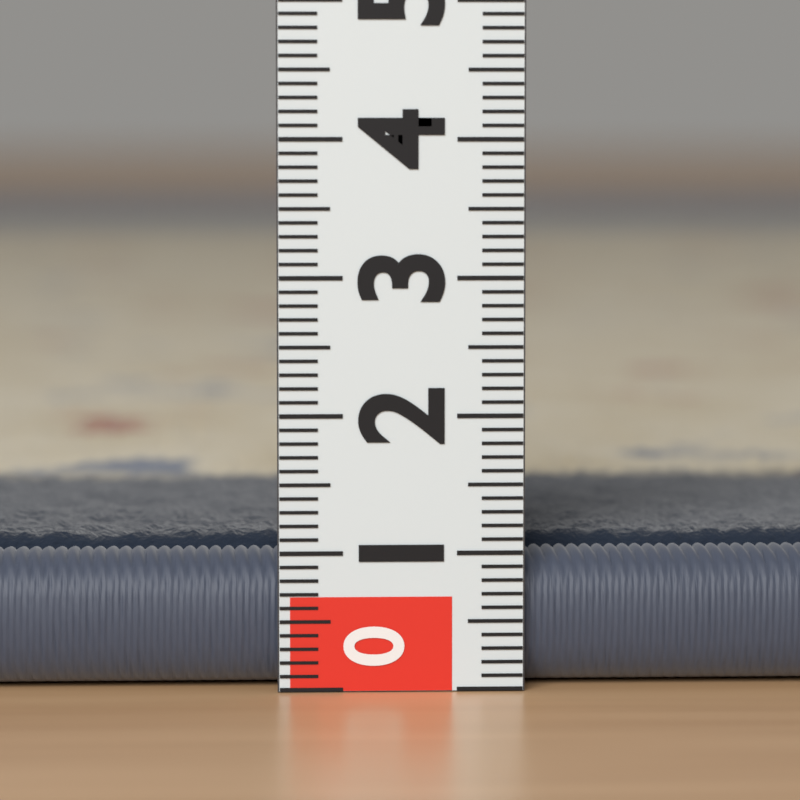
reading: 1.1 (no unit)
